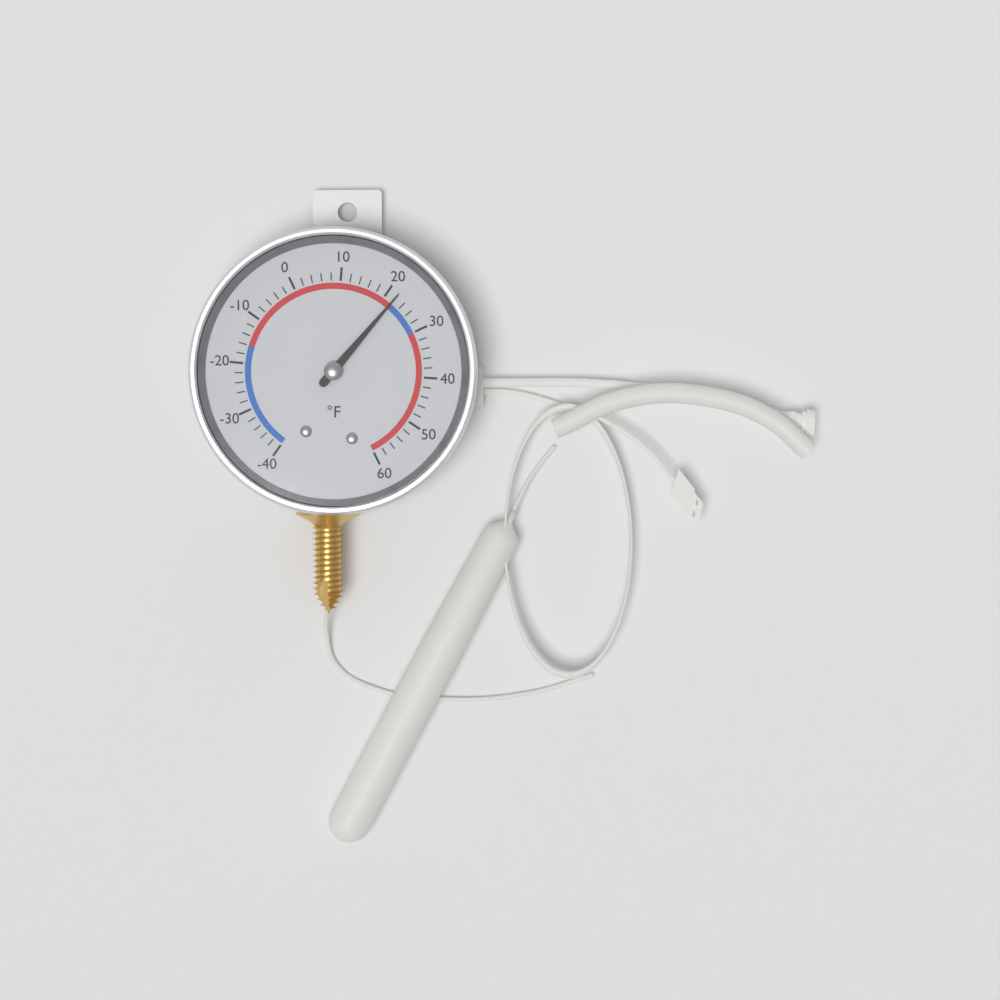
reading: 22 °F
